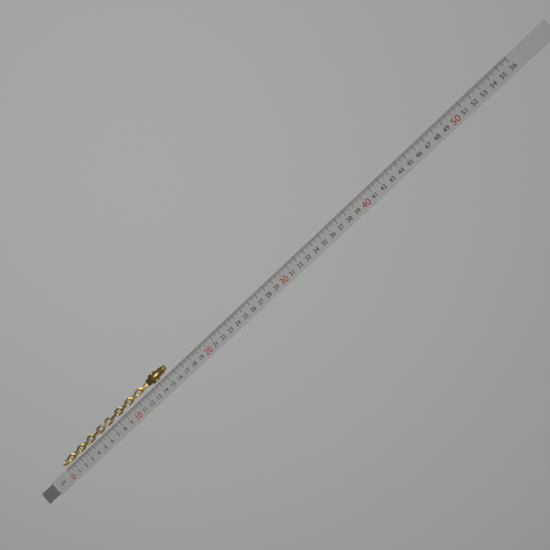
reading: 15.6 cm
